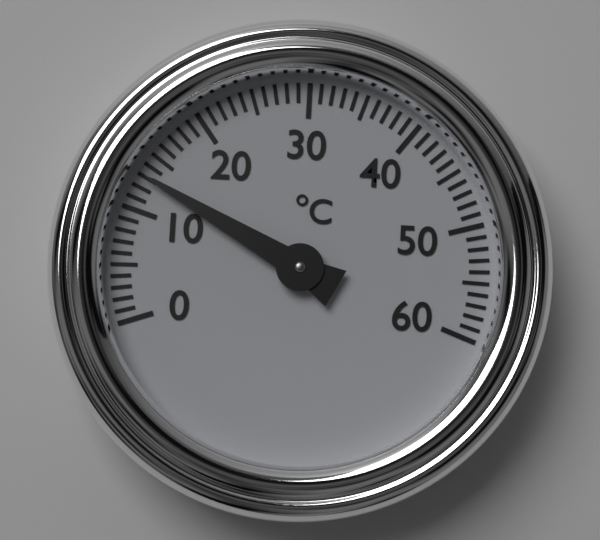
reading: 13 °C
